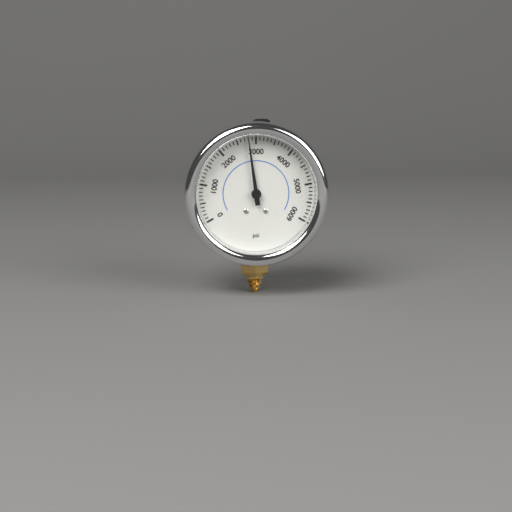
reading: 2800 psi
